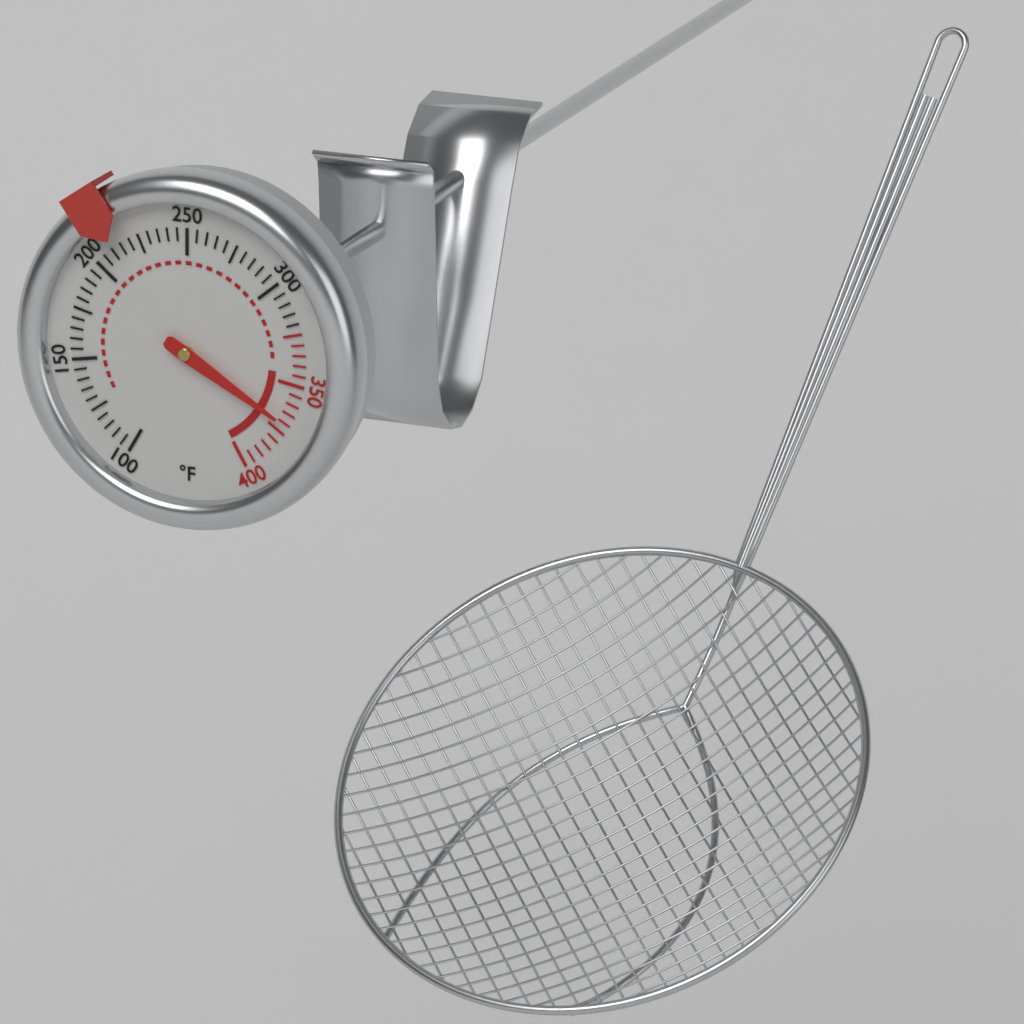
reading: 370 °F
